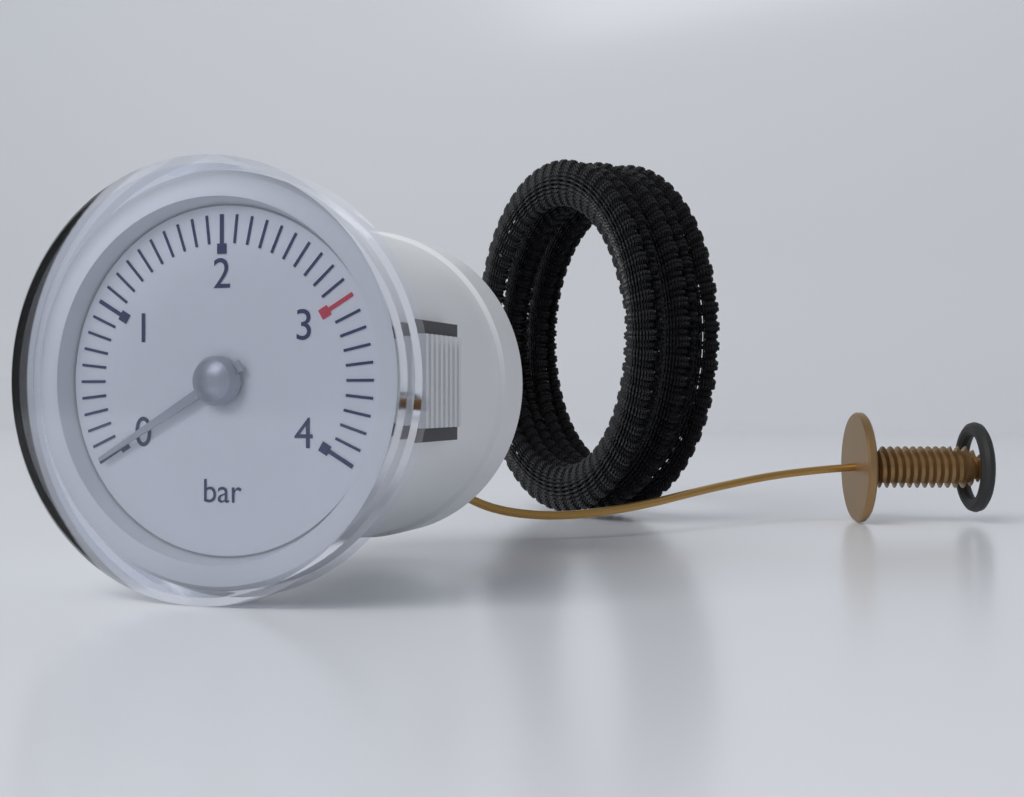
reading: 0.0 bar
